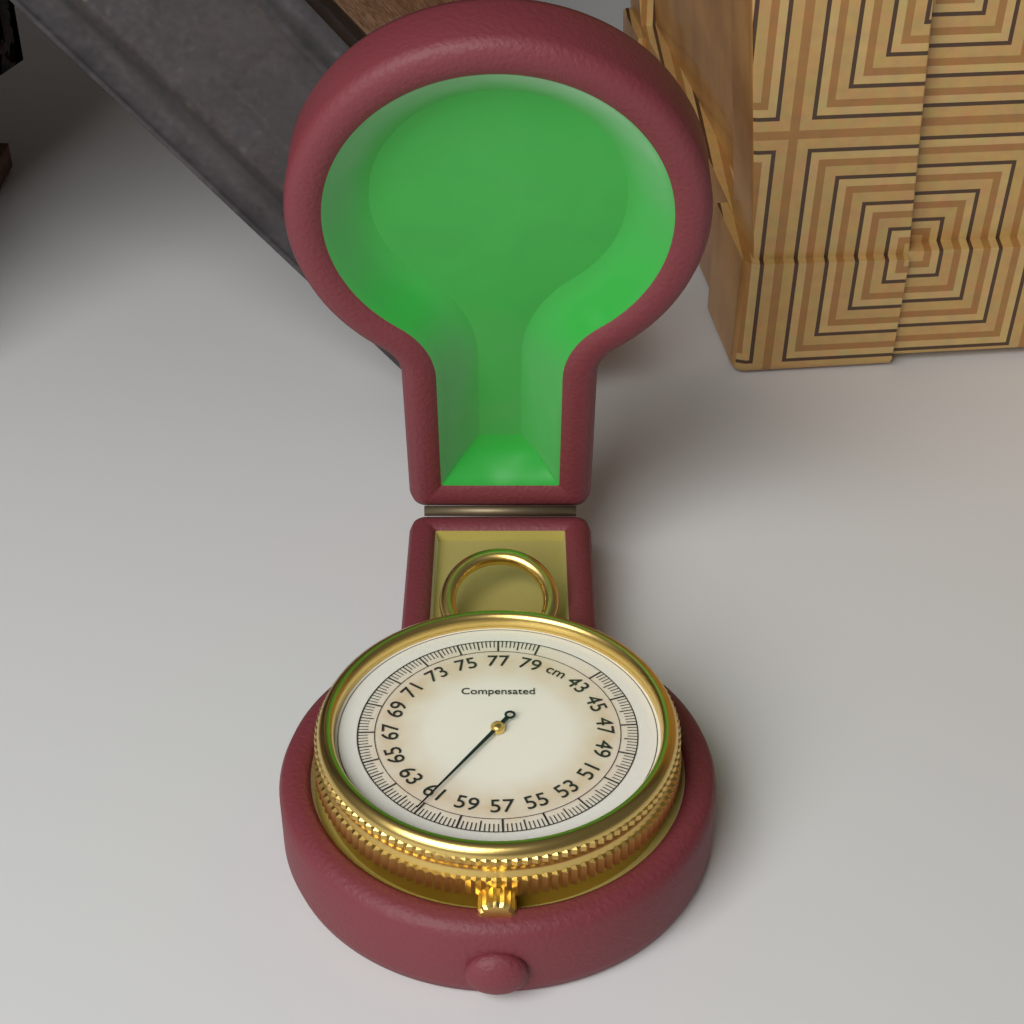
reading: 61.0 cm
